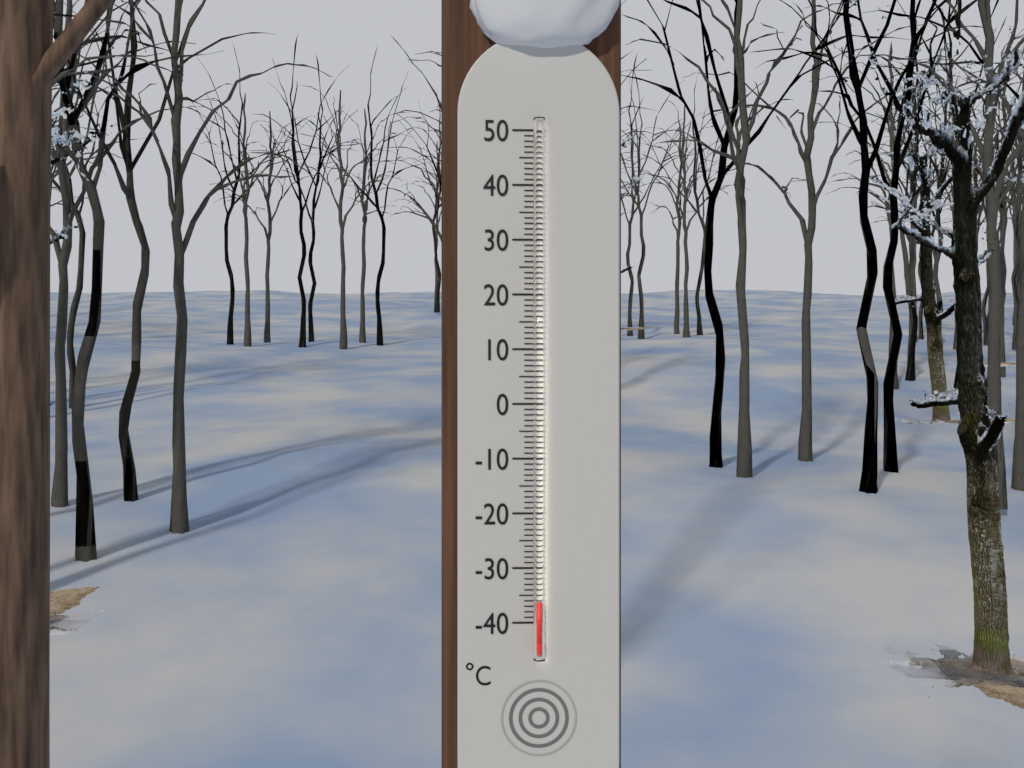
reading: -36 °C
